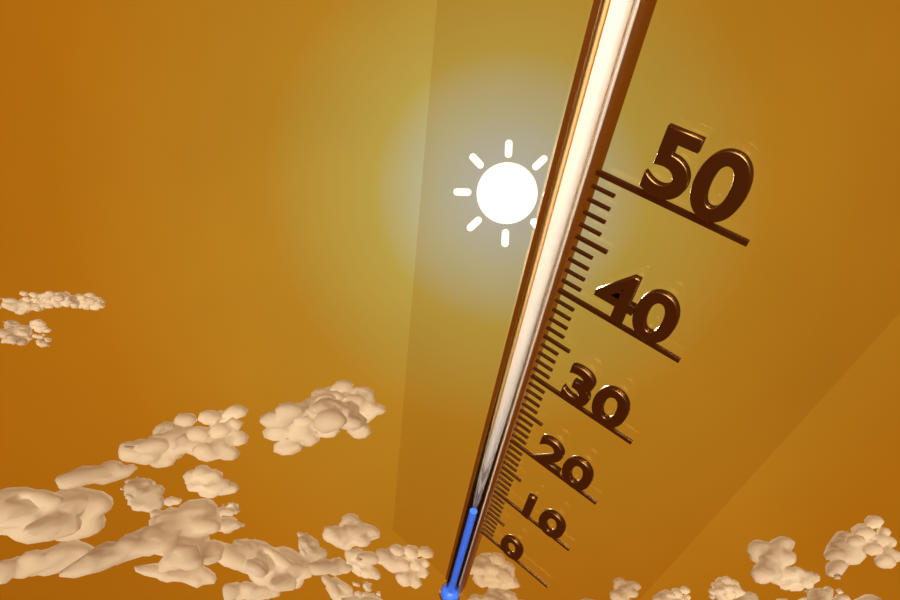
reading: 3 (no unit)
